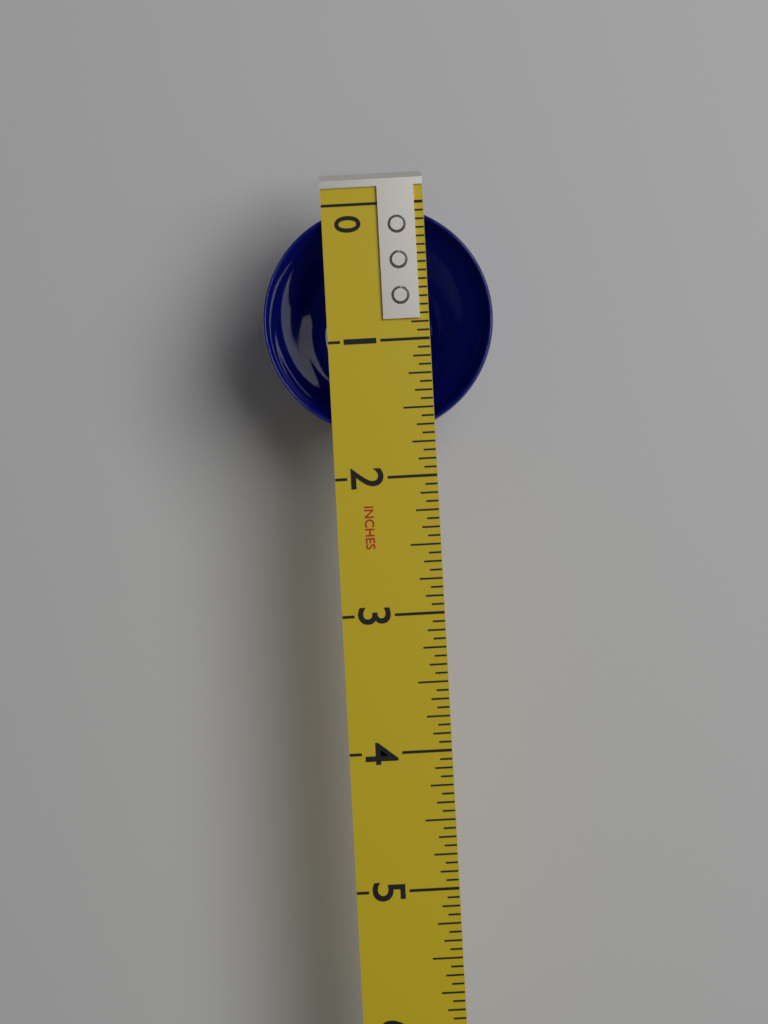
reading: 1.6875 in
